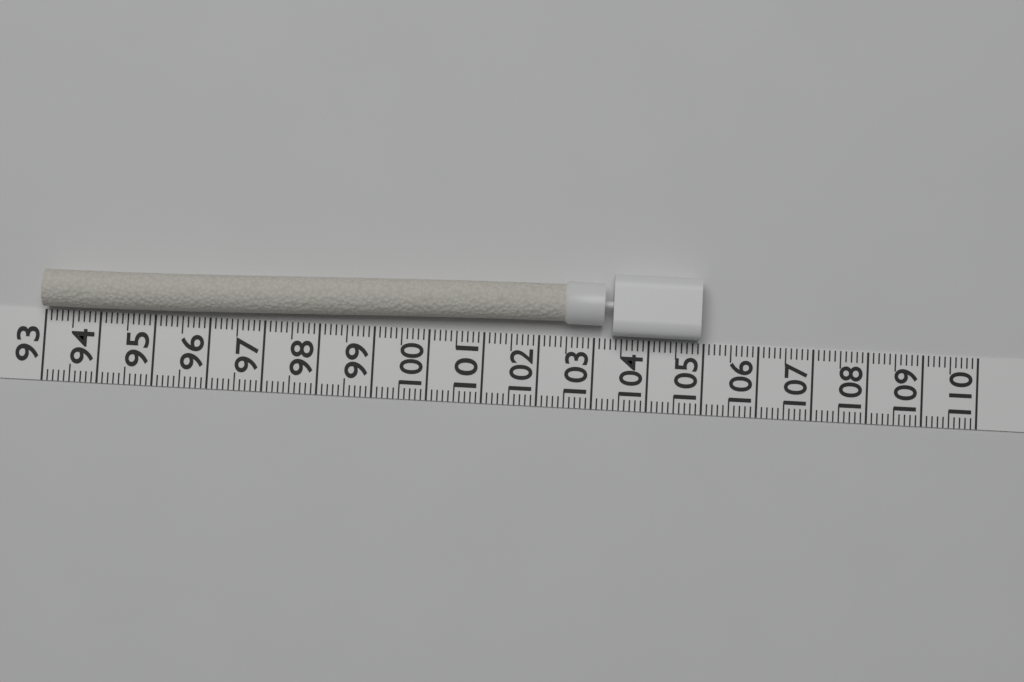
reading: 104.9 (no unit)
